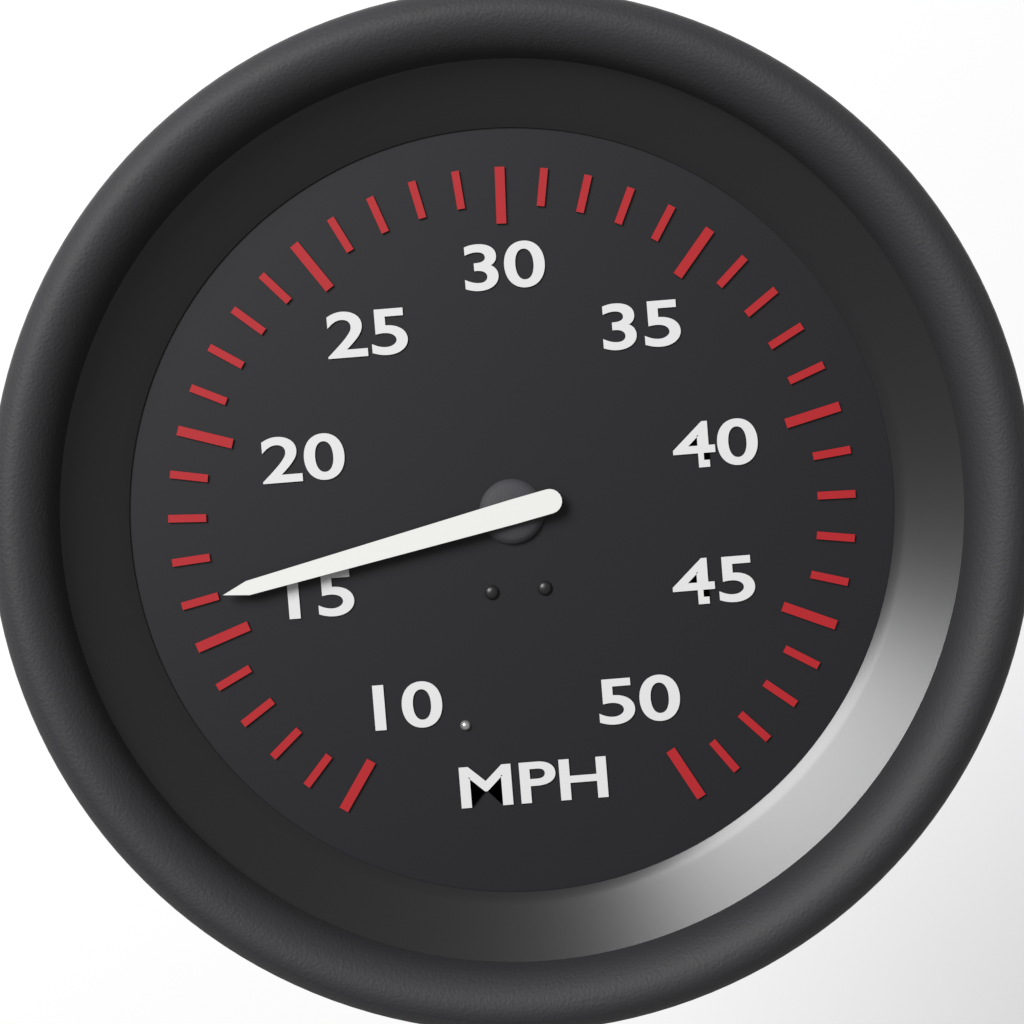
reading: 16 MPH
